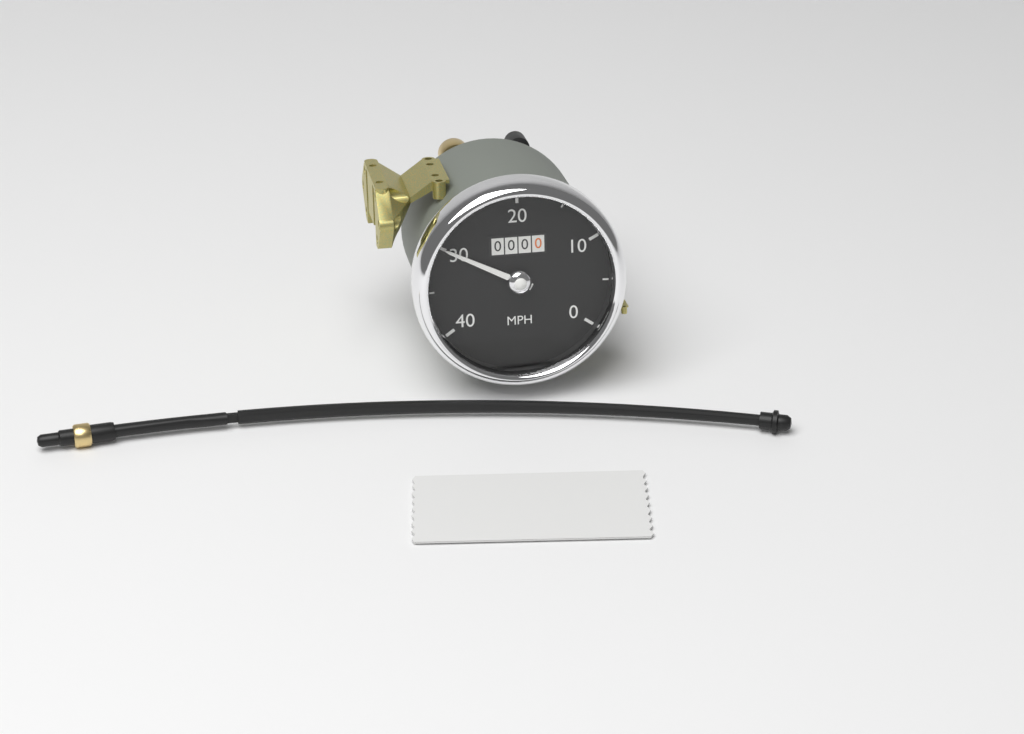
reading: 30 MPH
